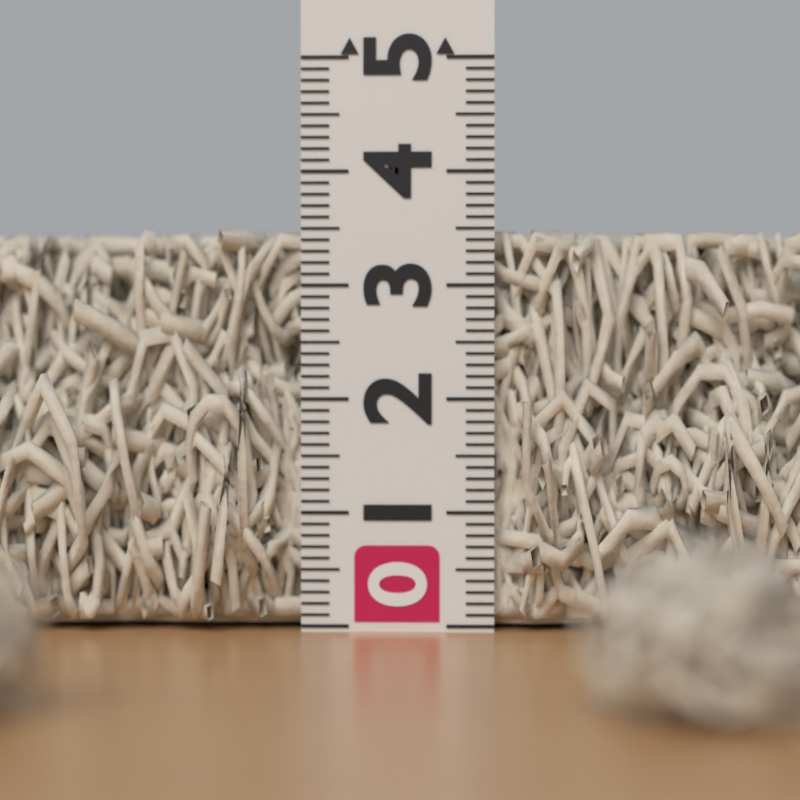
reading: 3.5 (no unit)
